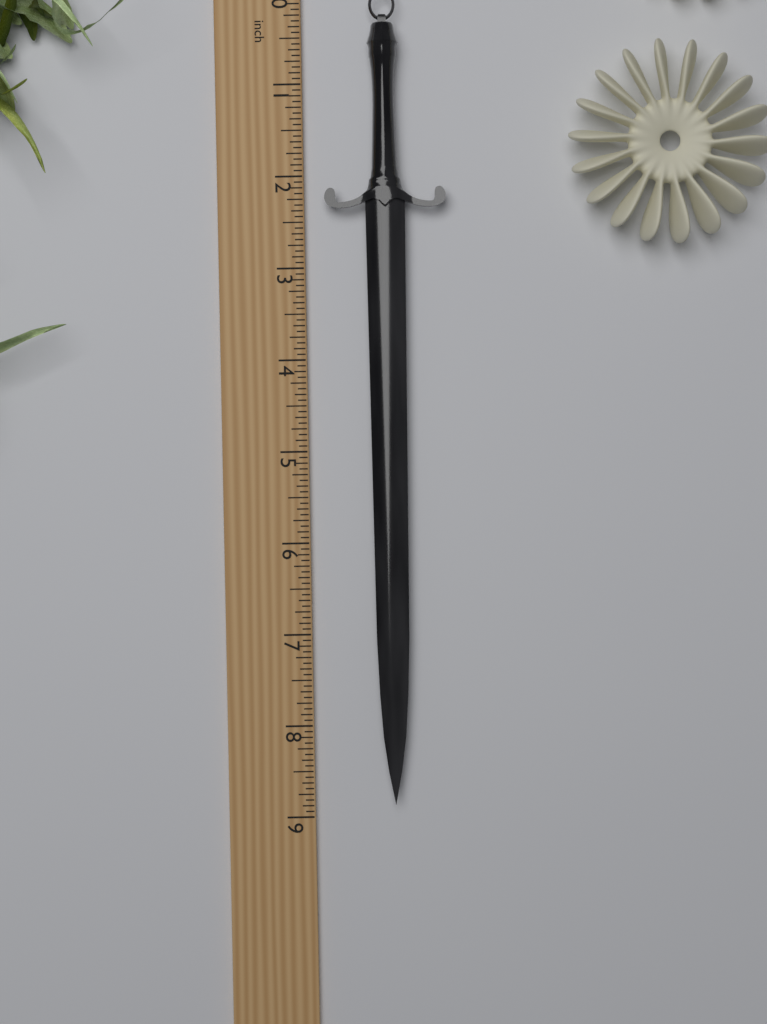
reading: 8.8750 inch
